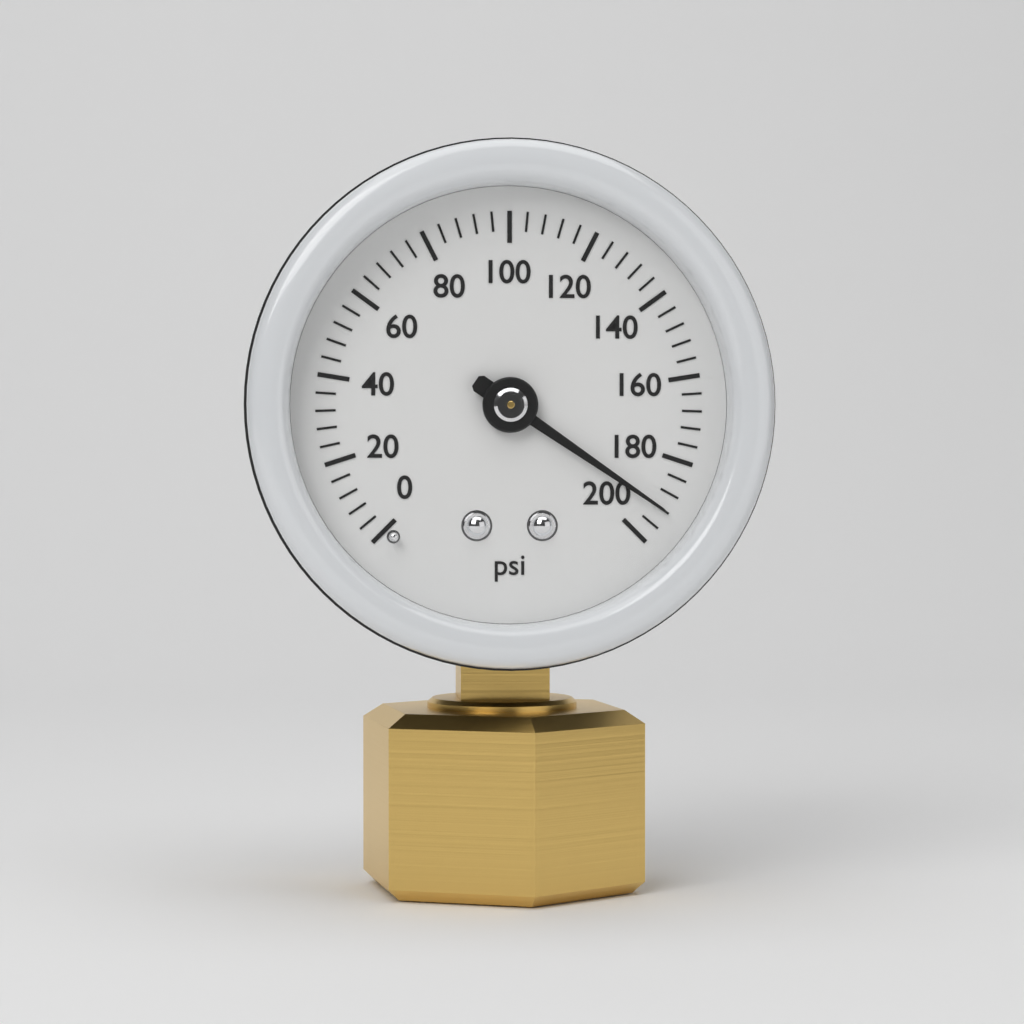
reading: 192 psi
